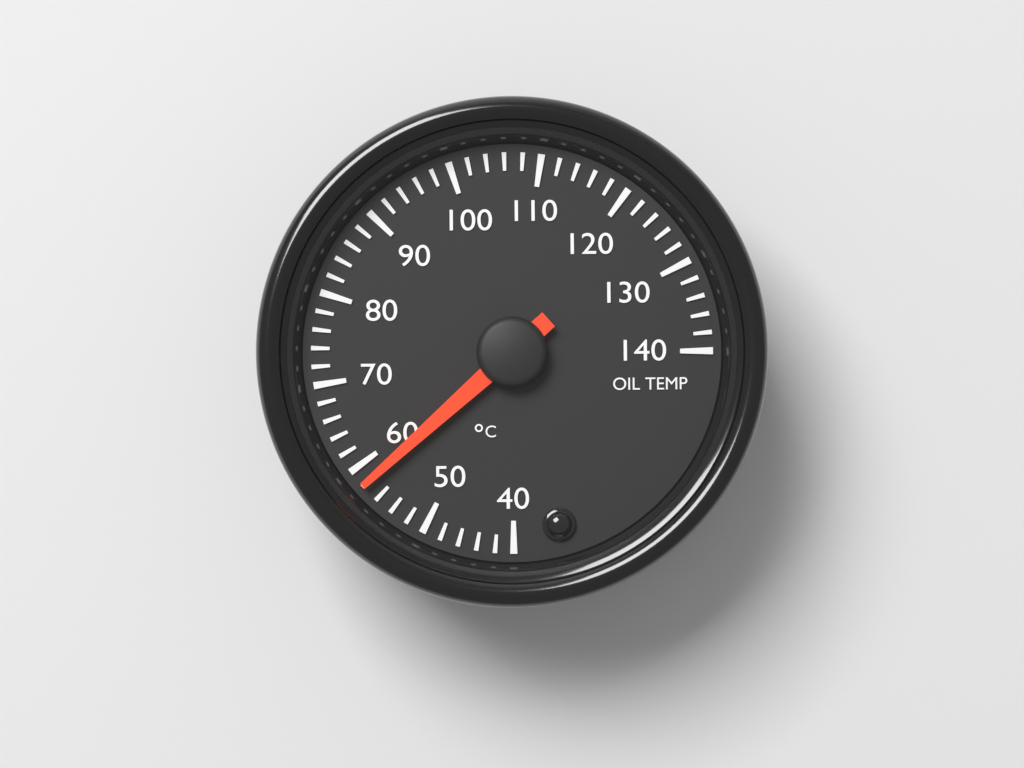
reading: 58 °C
